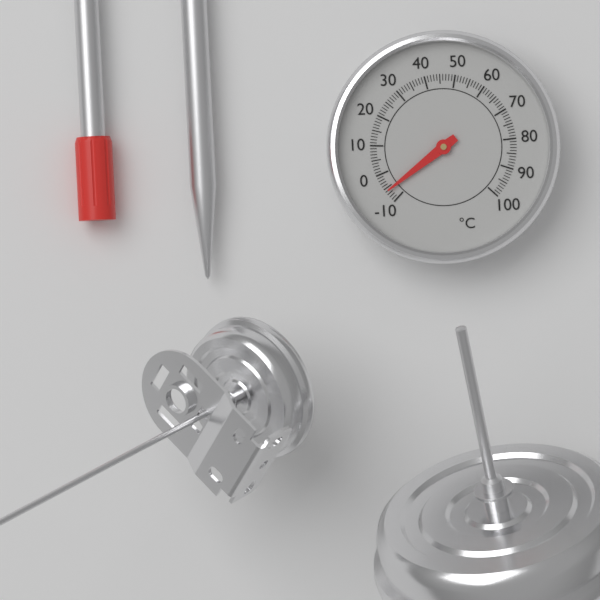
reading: -6 °C
